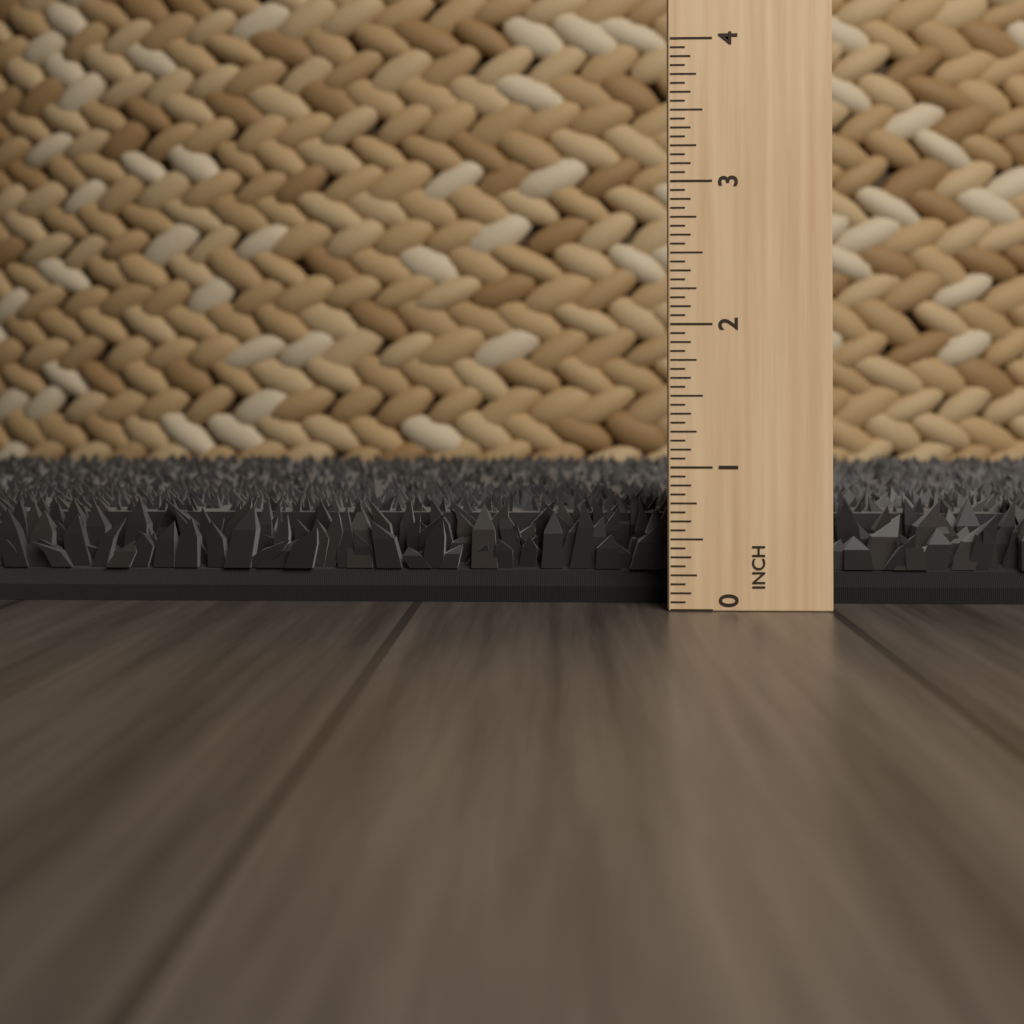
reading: 0.7500 in
